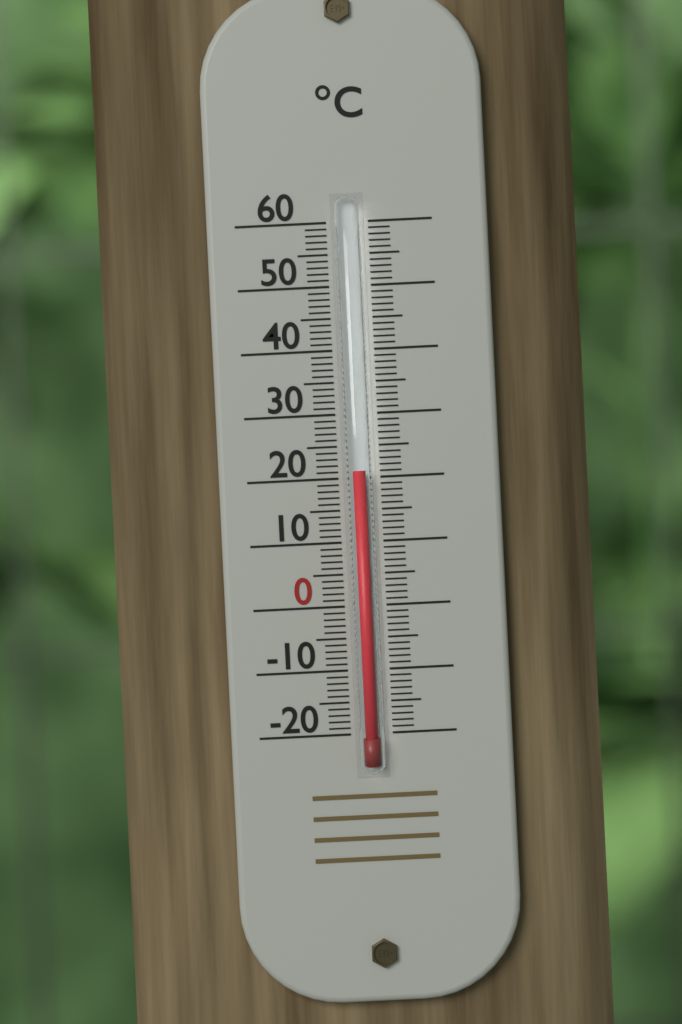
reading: 21 °C
